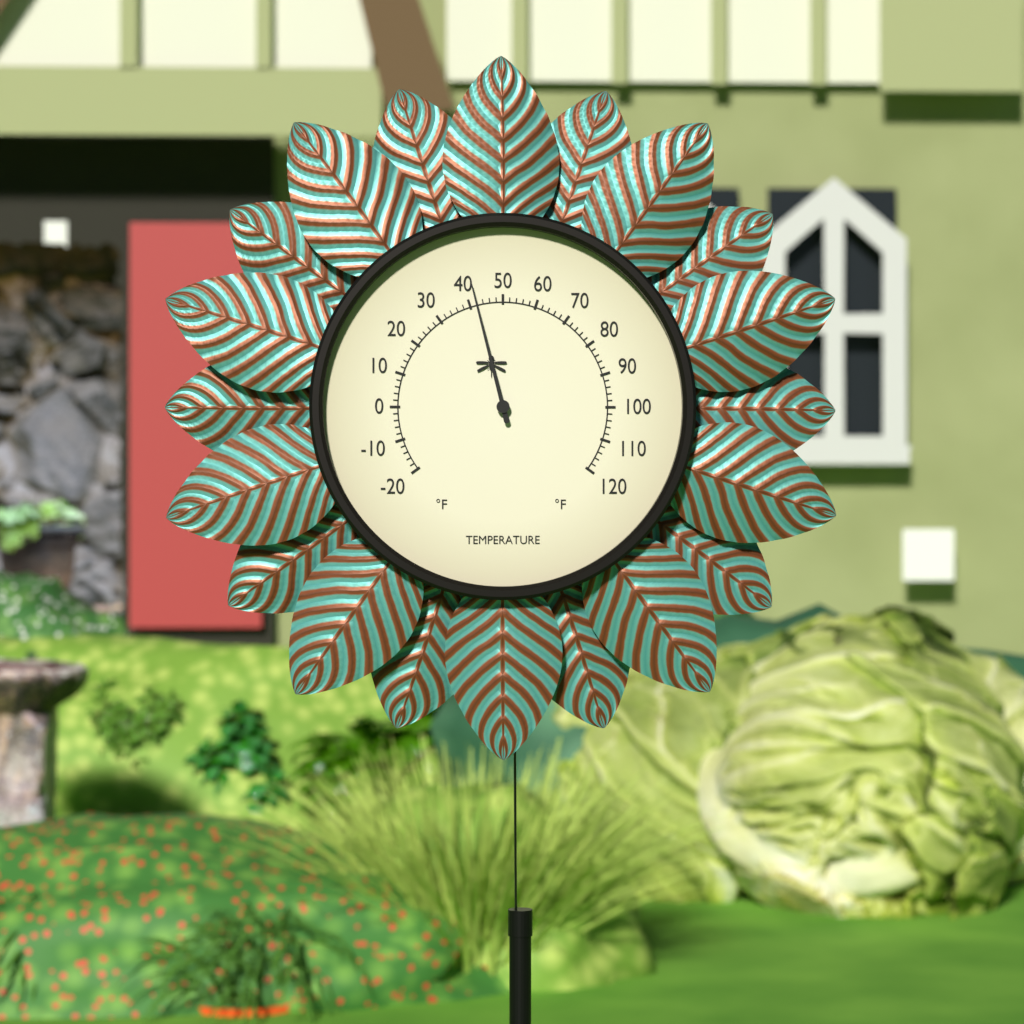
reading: 42 °F
